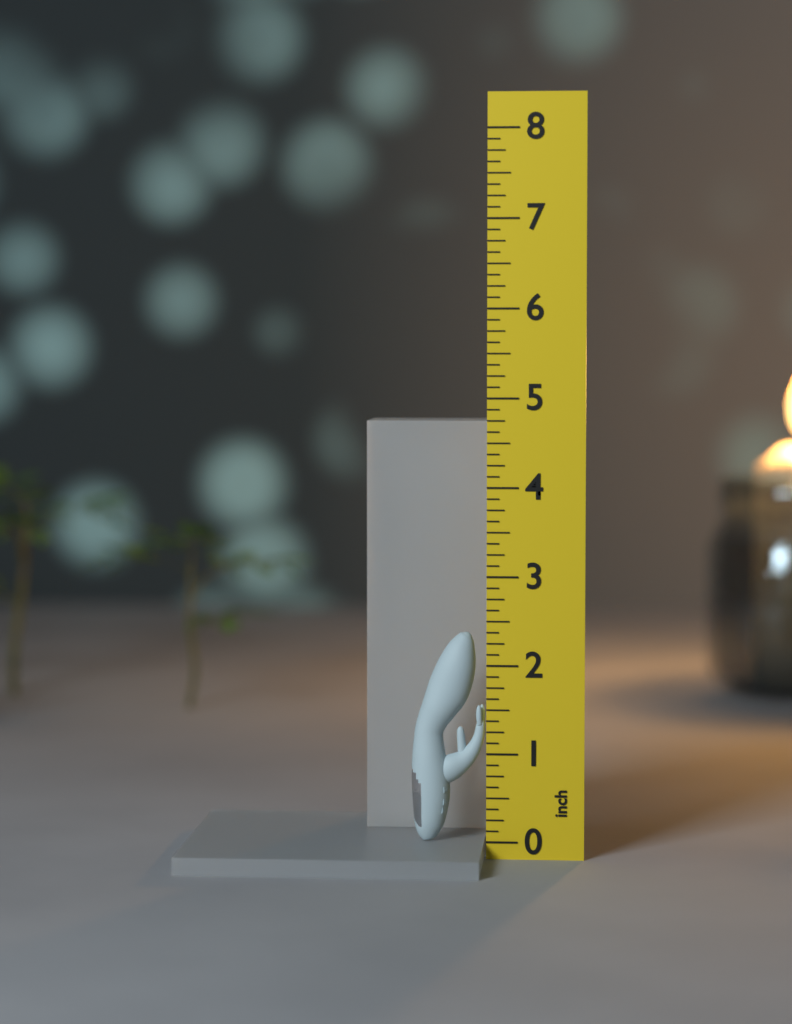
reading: 2.375 inch
